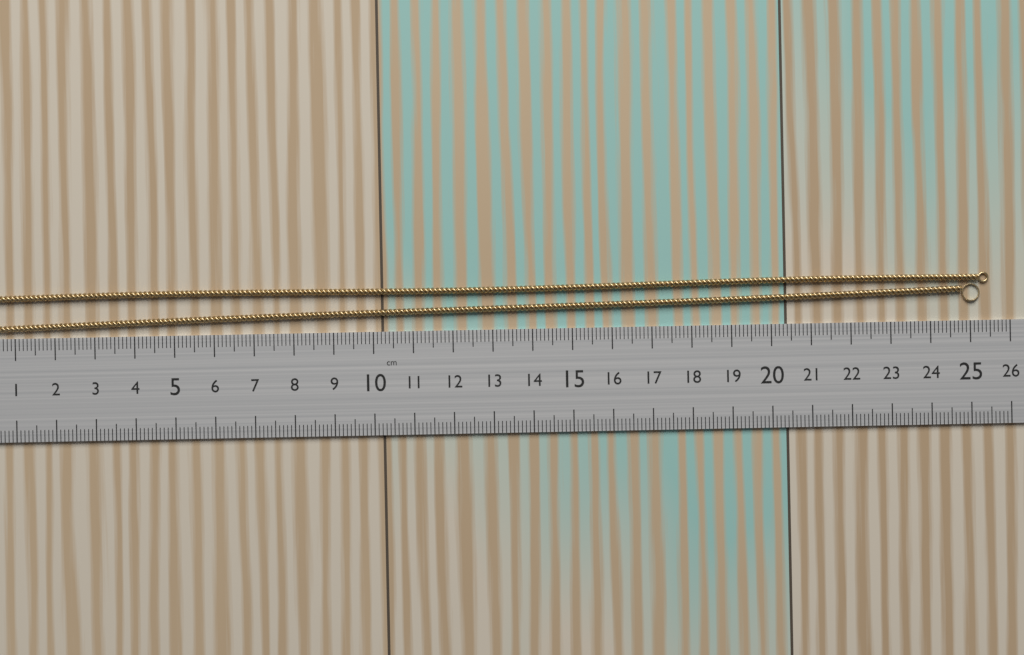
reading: 25.5 cm
